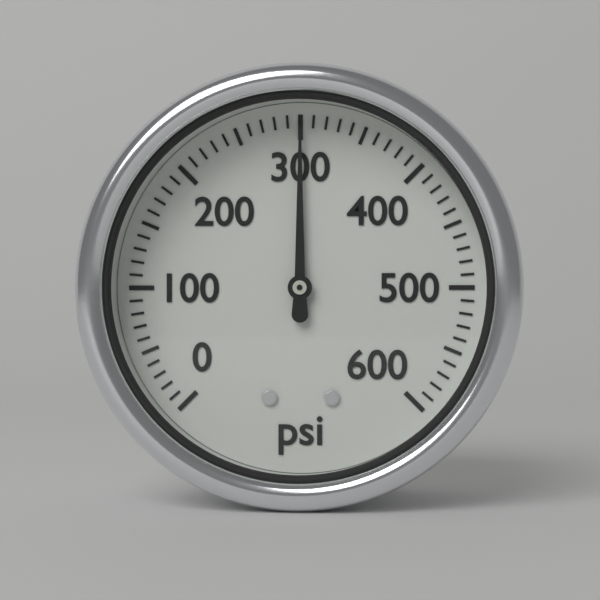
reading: 300 psi
